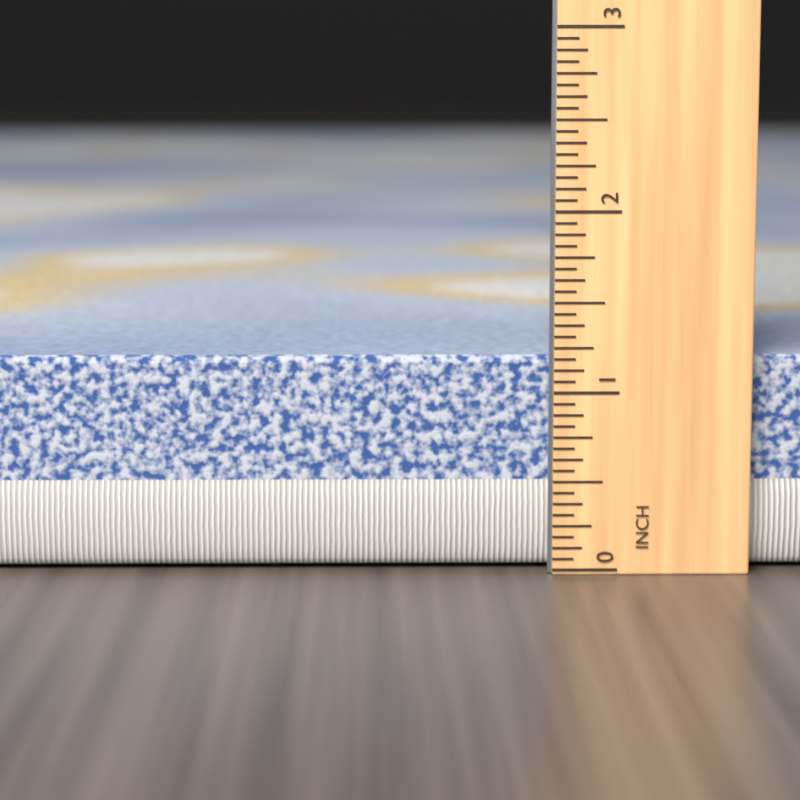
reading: 1.1875 in
